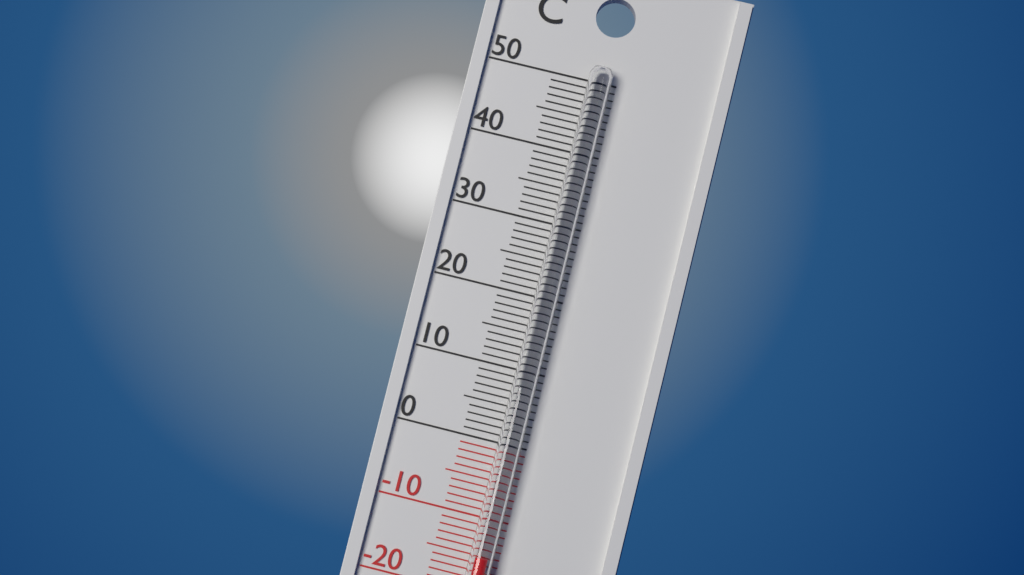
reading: -15 °C
